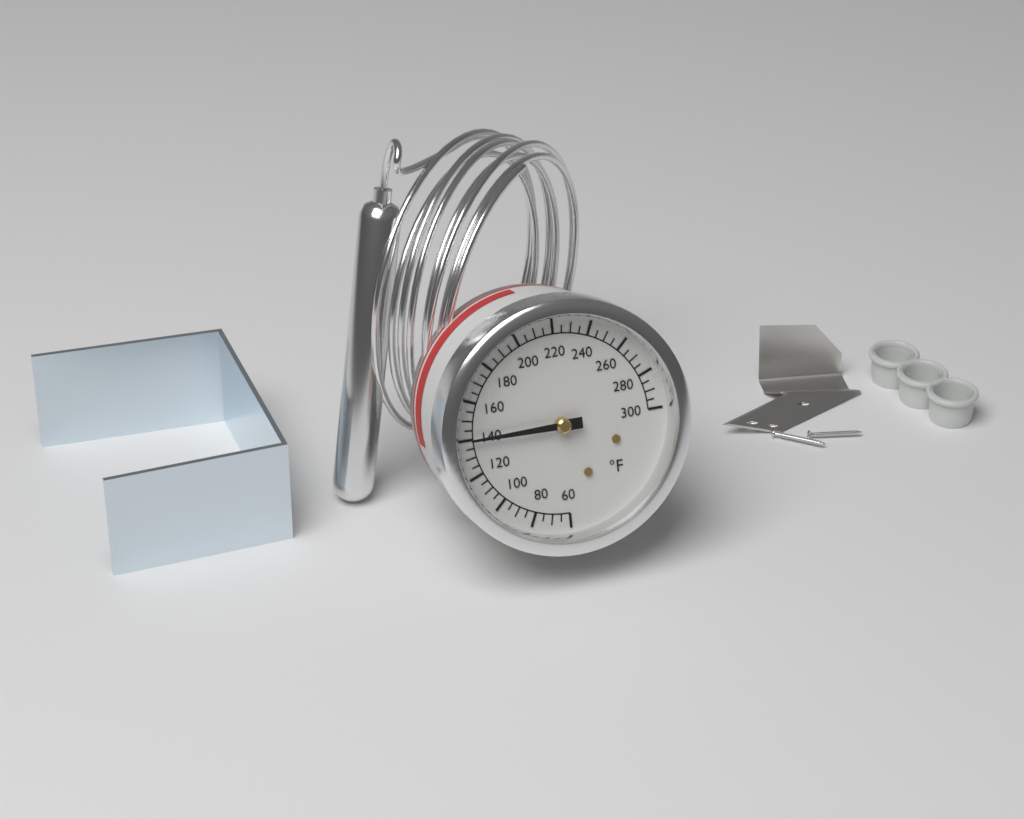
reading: 140 °F
